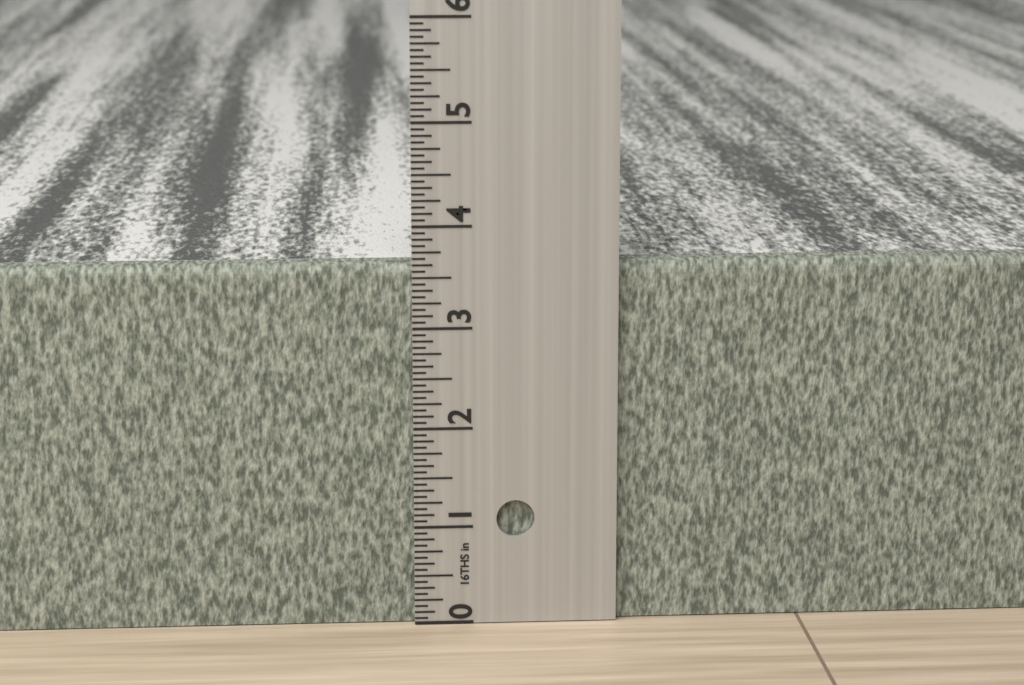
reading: 3.6250 in
